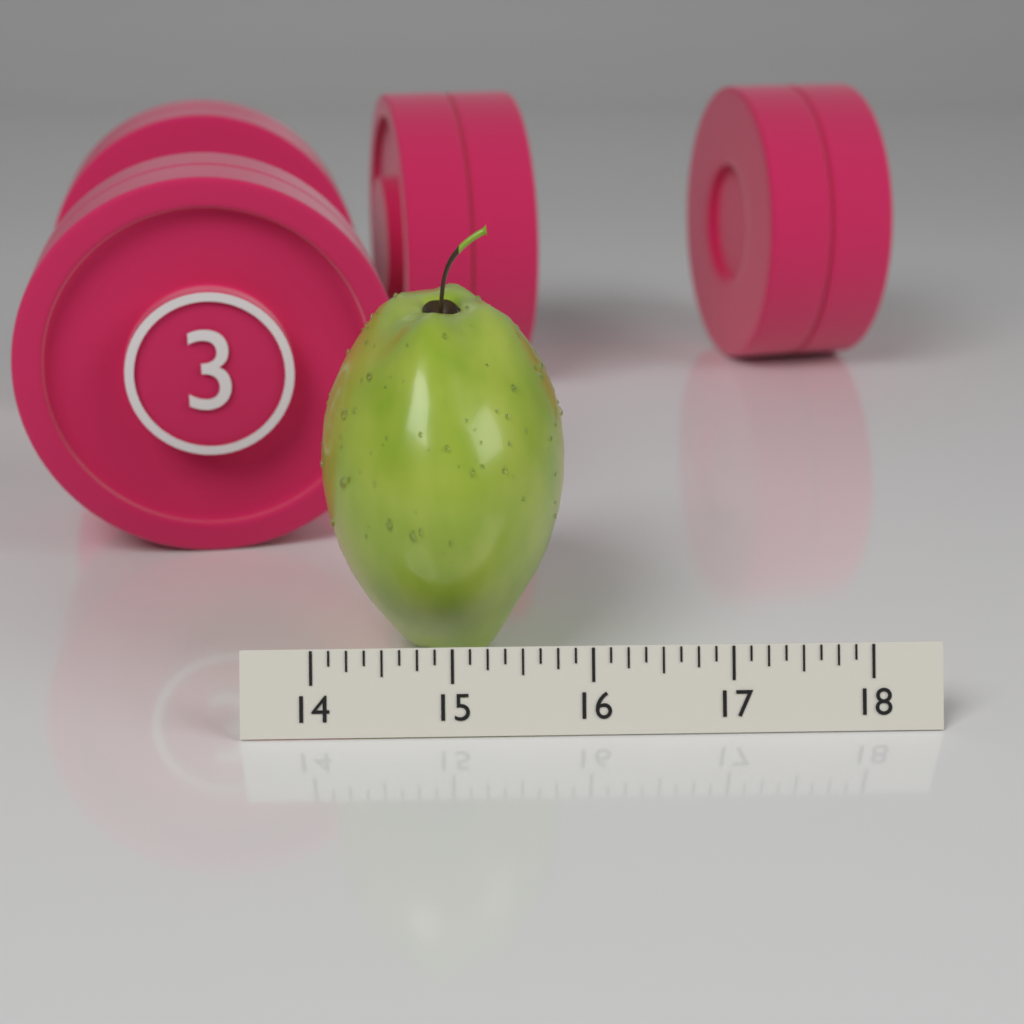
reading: 15.875 (no unit)
